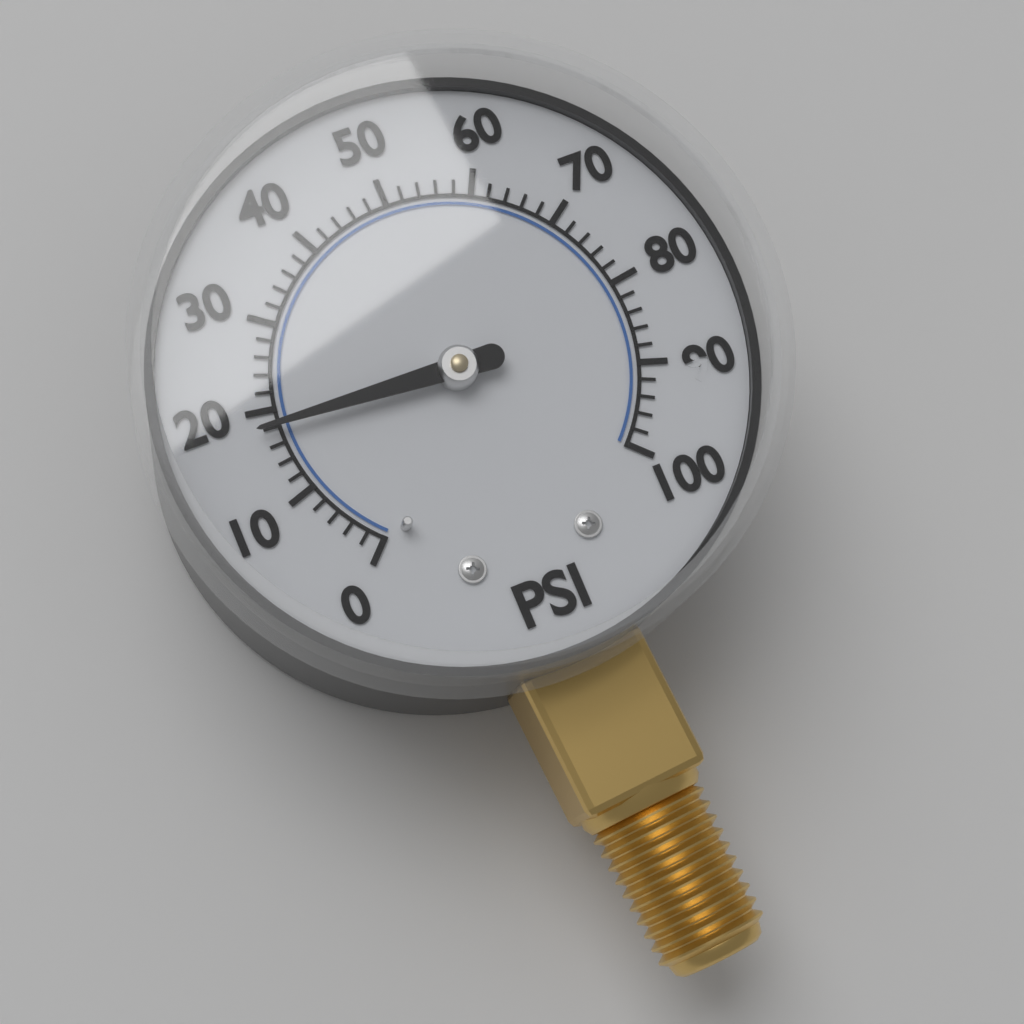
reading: 18 psi
